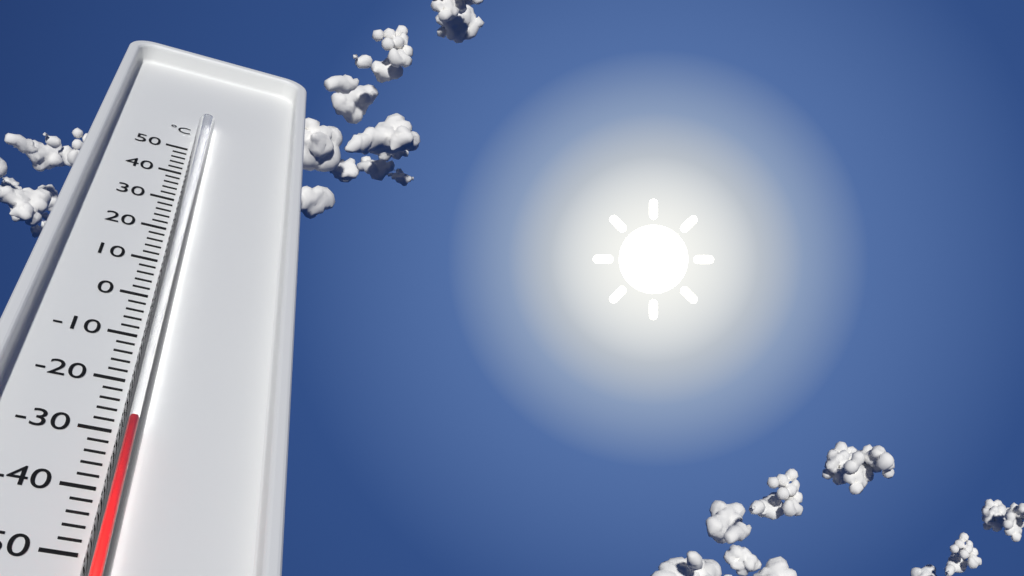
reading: -30 °C
